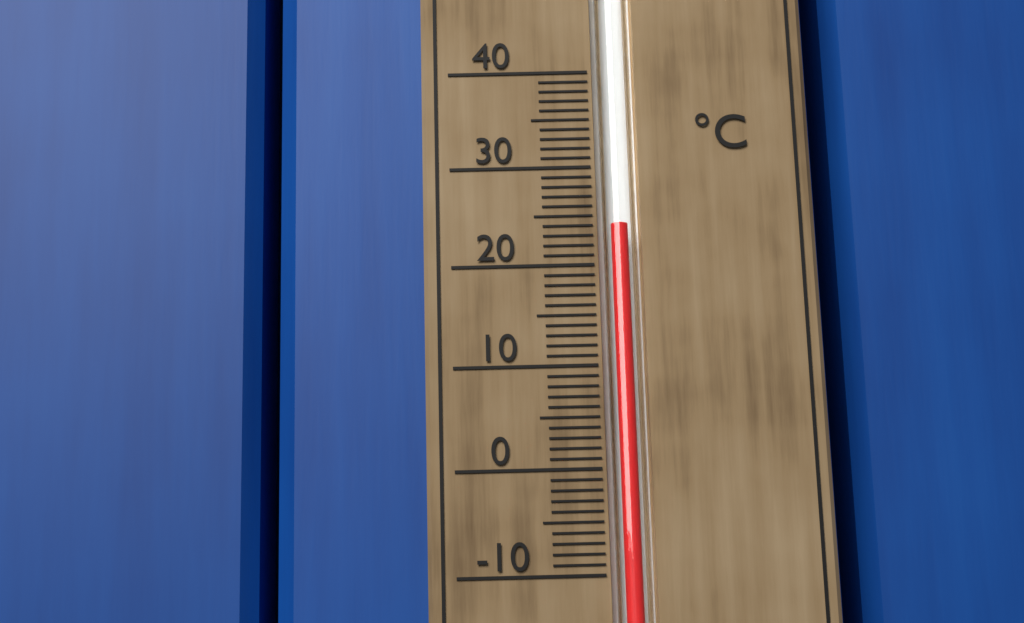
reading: 24 °C
